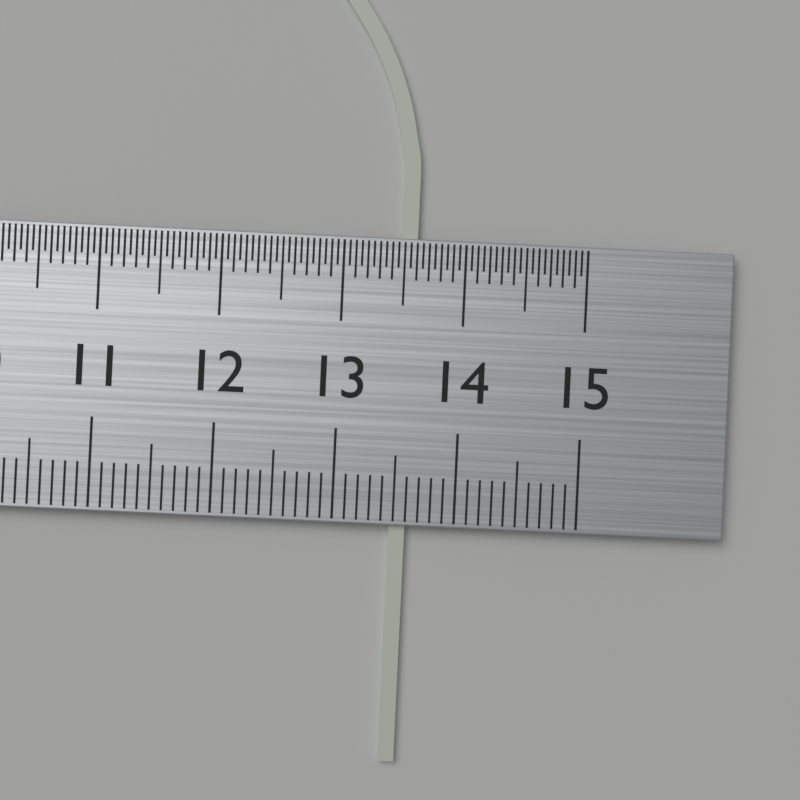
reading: 13.6 cm
